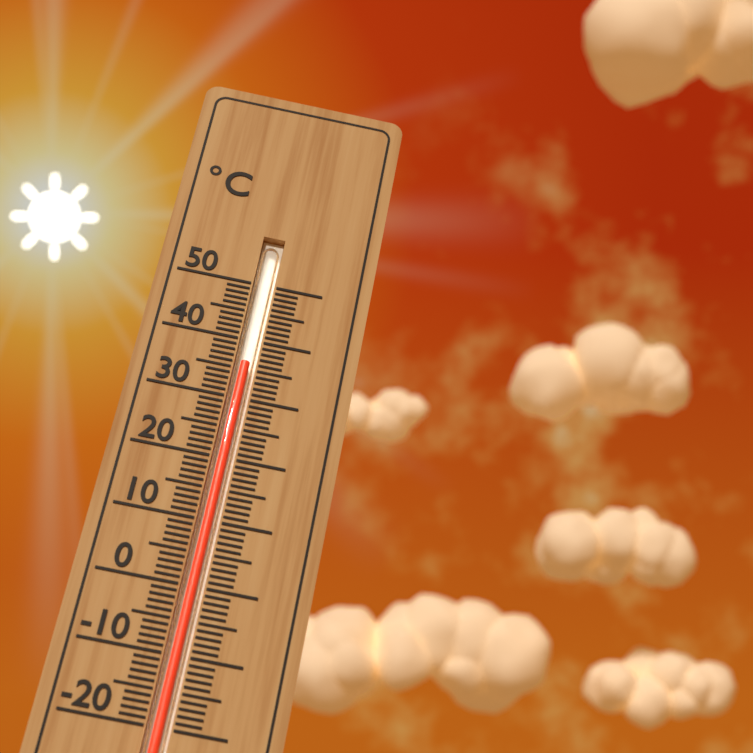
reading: 36 °C
